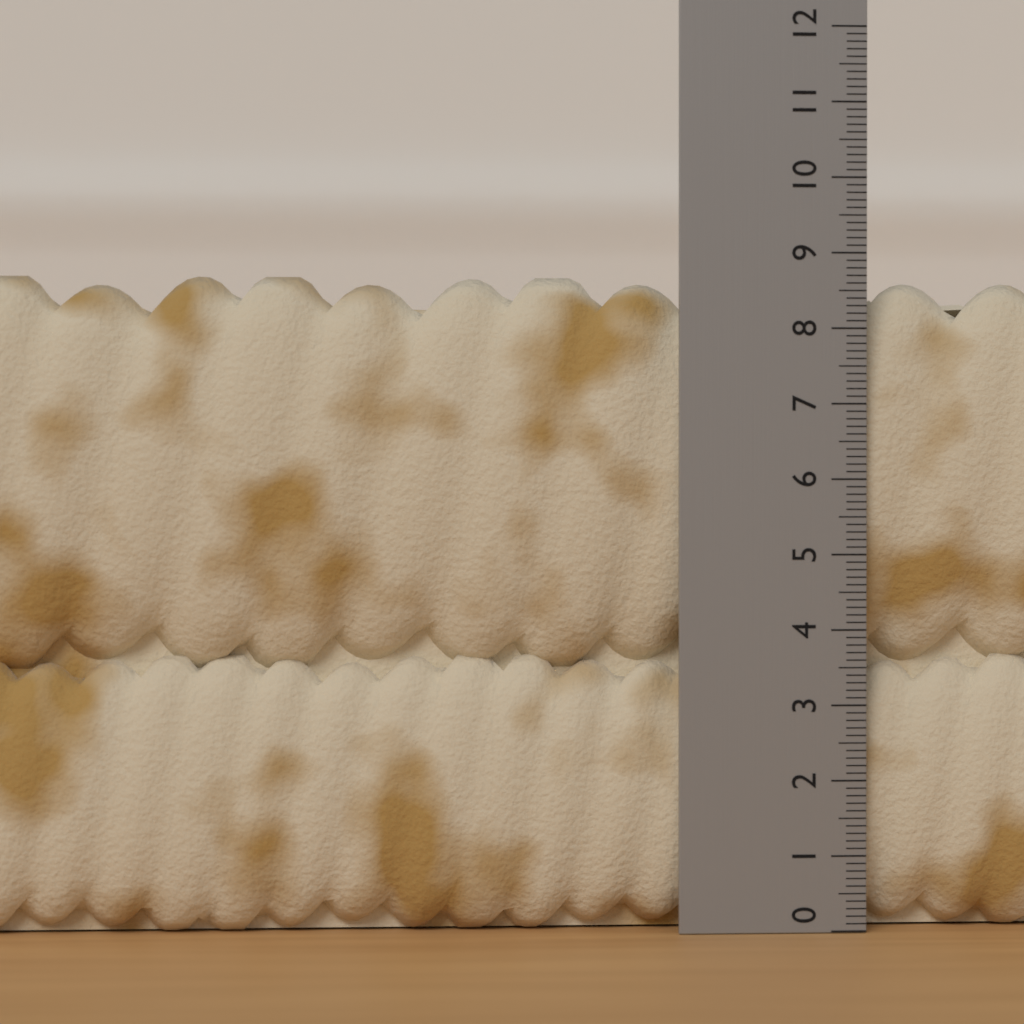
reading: 8.7 (no unit)
